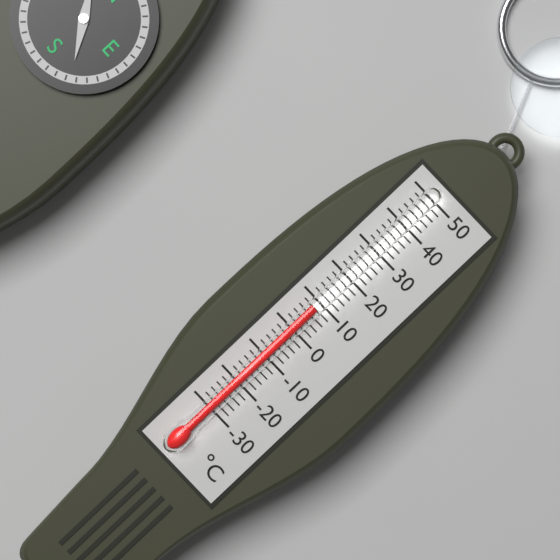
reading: 8 °C
